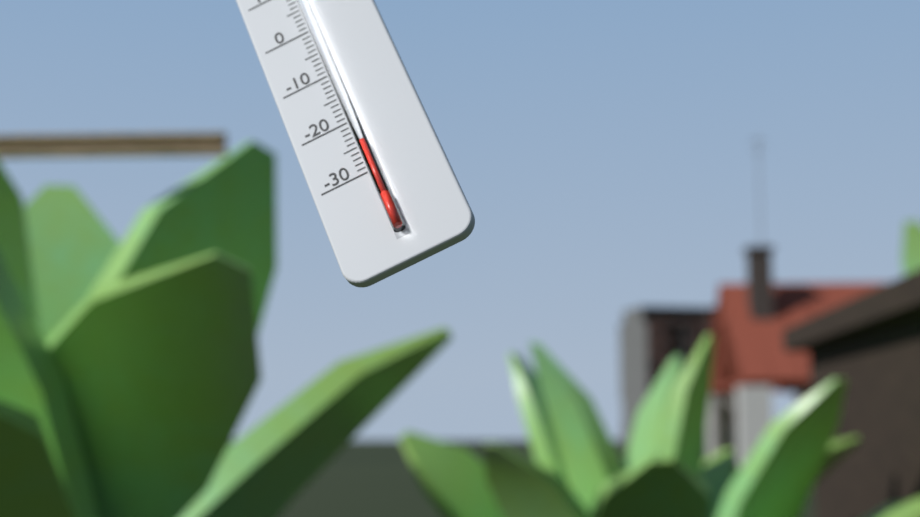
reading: -25 °C
